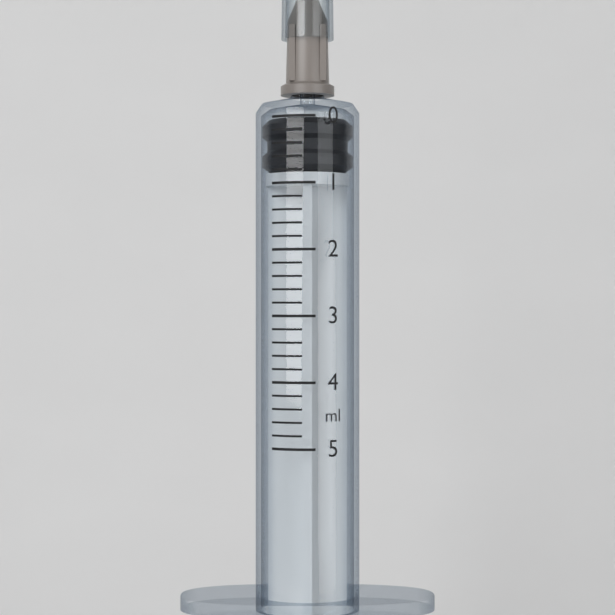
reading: 0.0 ml
